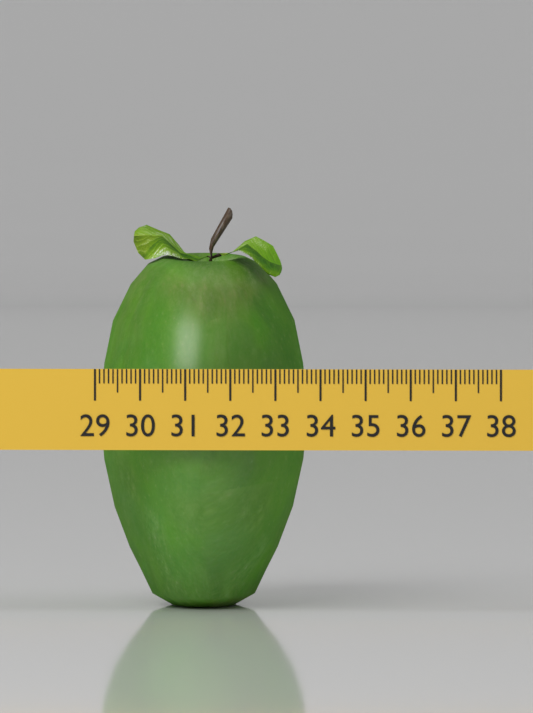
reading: 33.6 (no unit)
